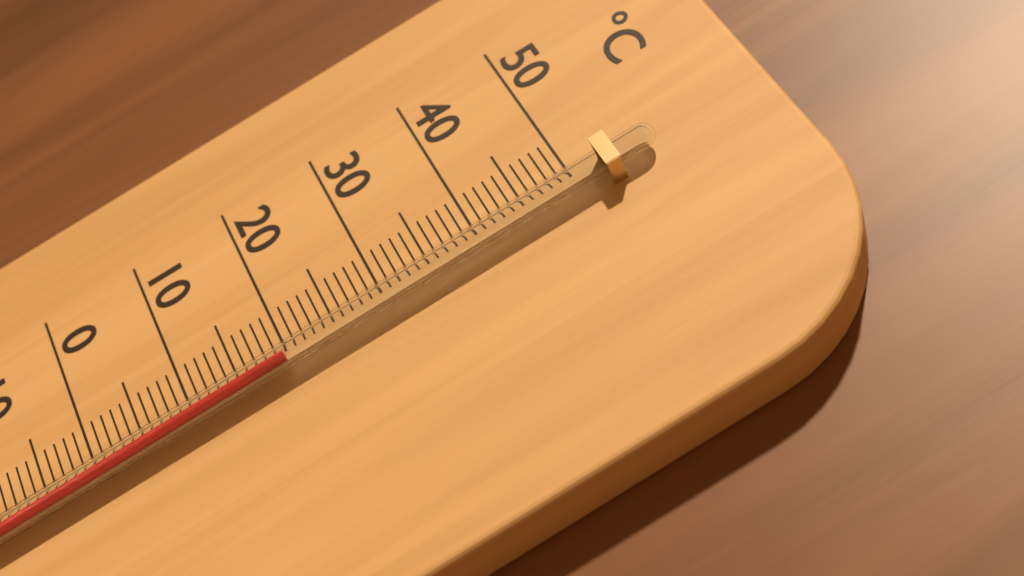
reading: 20 °C
